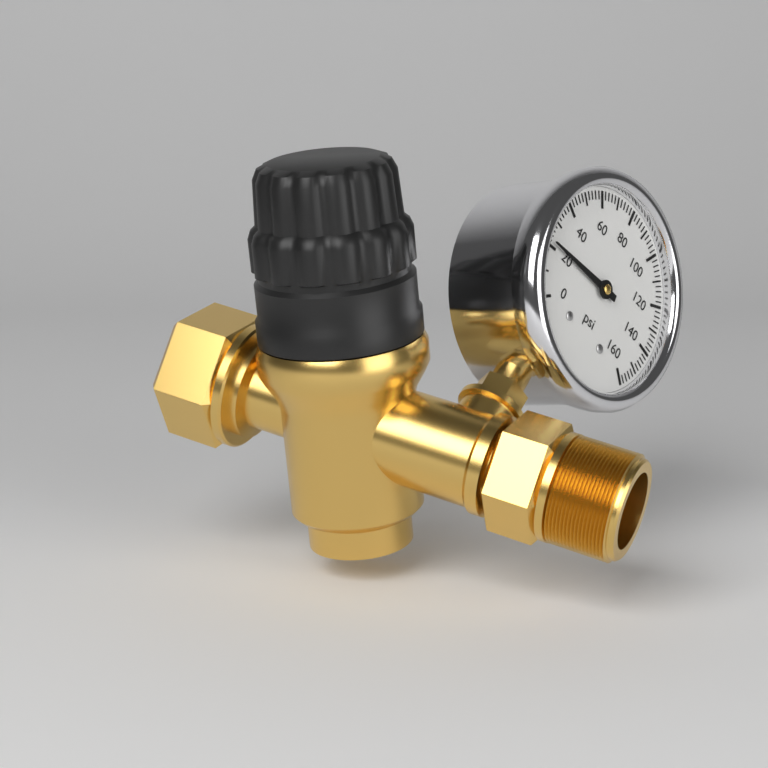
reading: 22 psi
